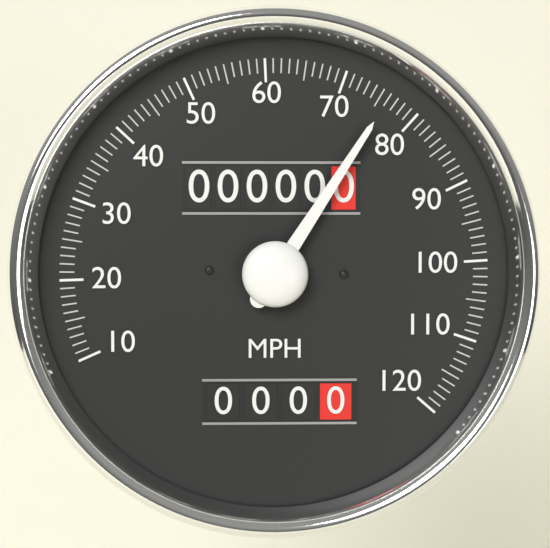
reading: 76 MPH
